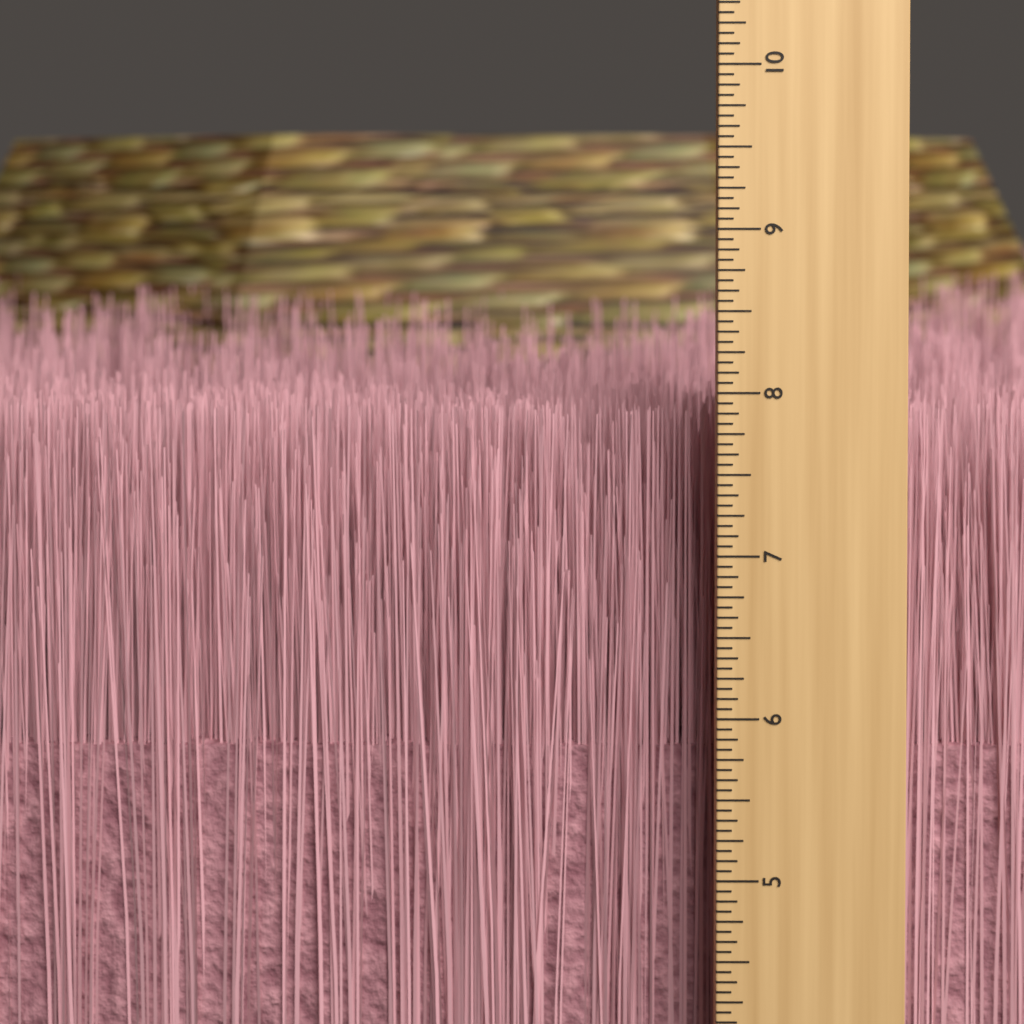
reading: 7.8125 inch
